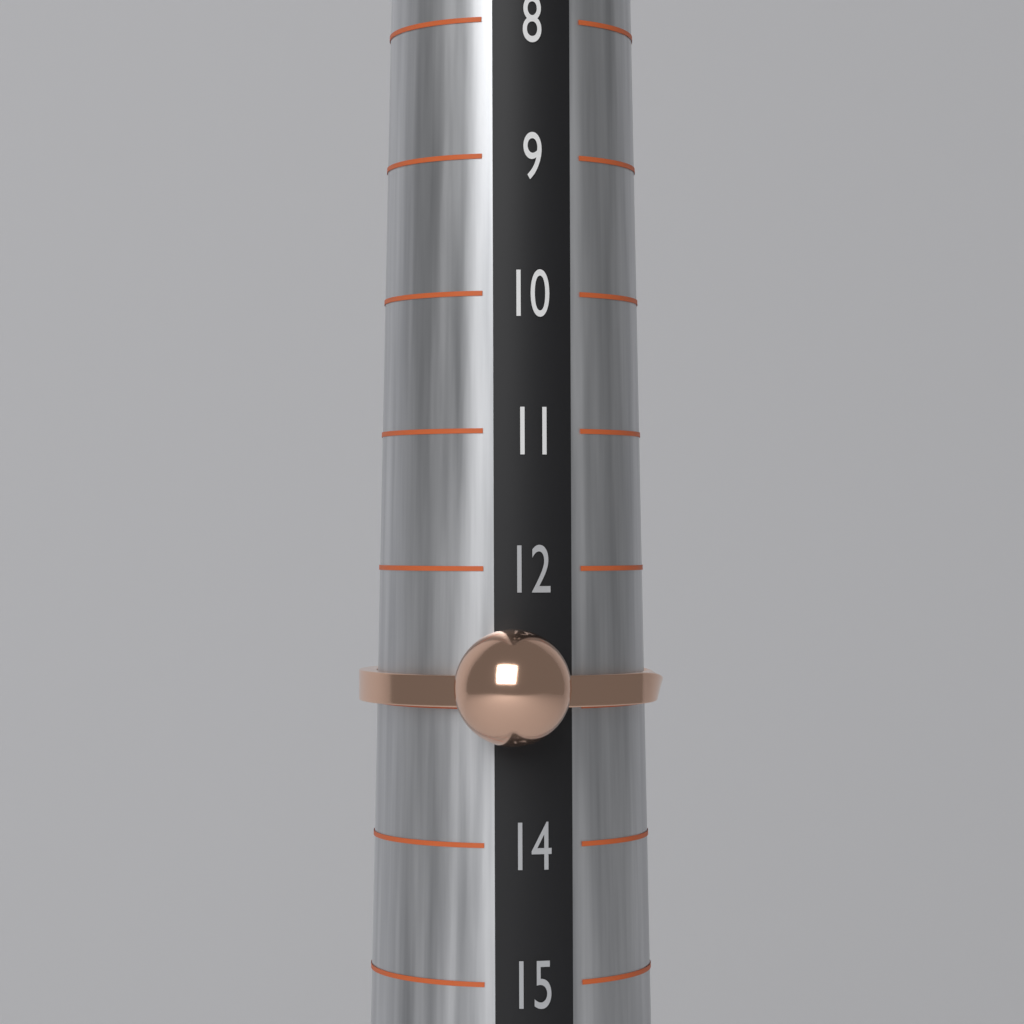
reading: 13 (no unit)
